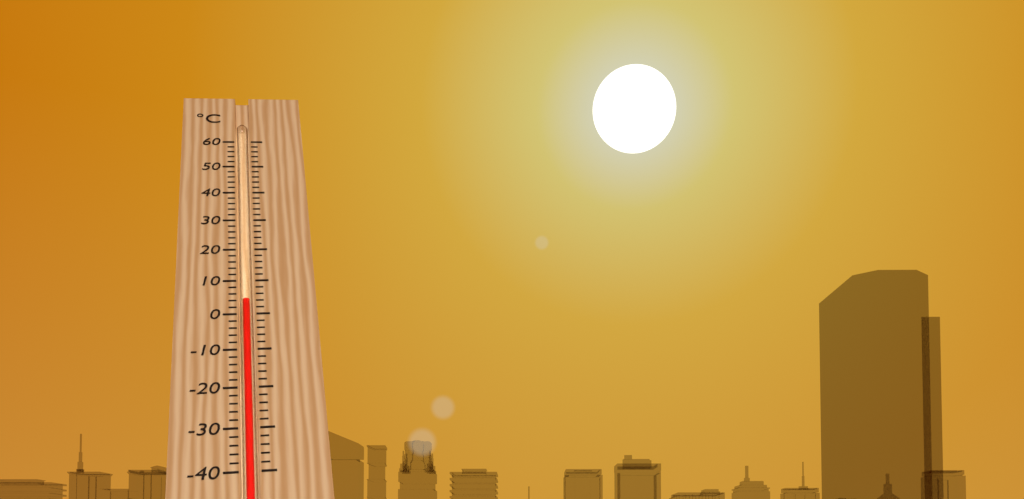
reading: 4 °C
